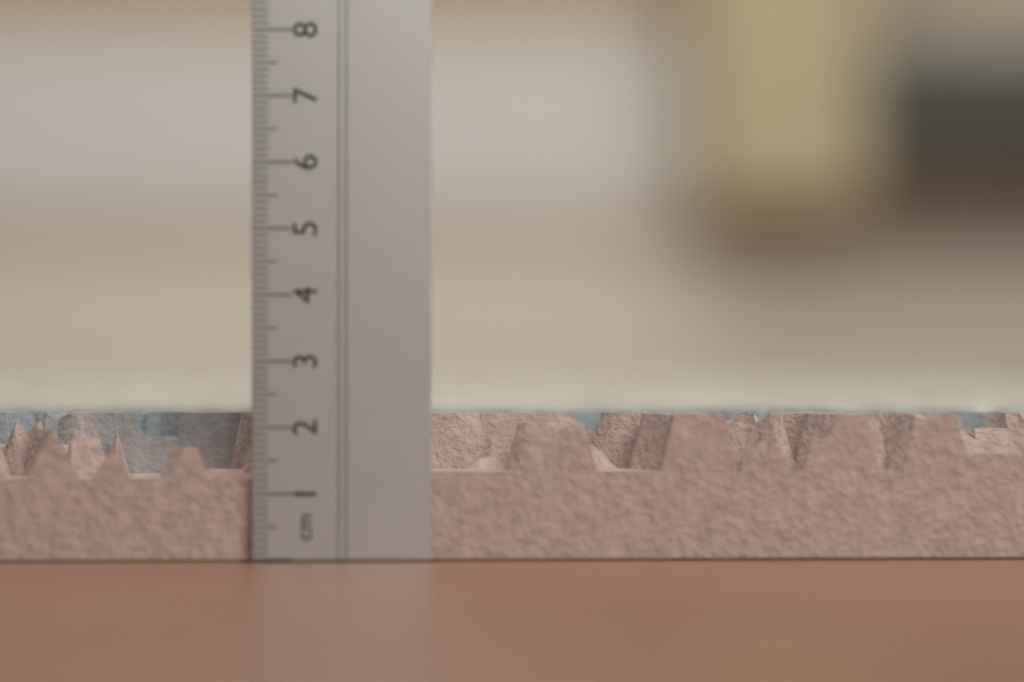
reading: 2.2 cm
